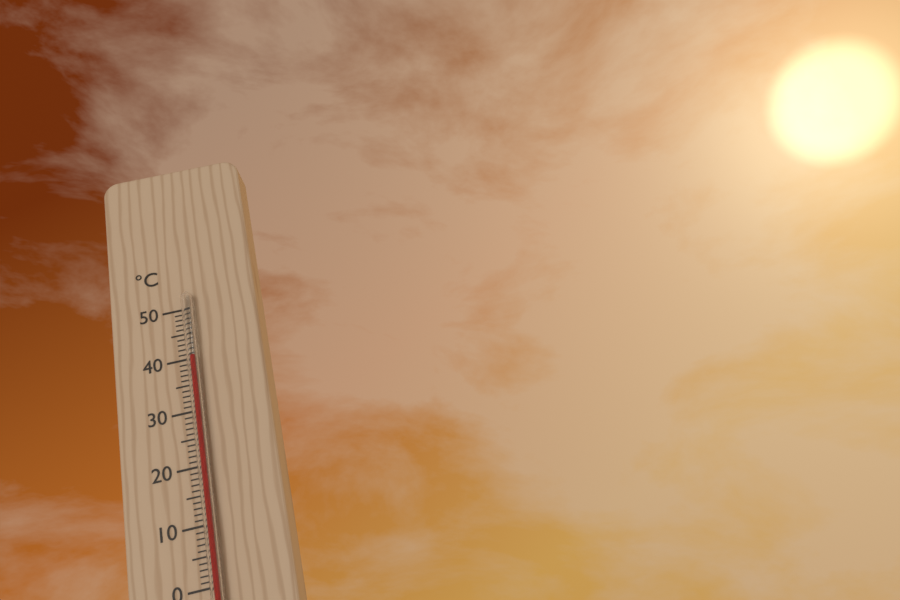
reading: 40 °C
